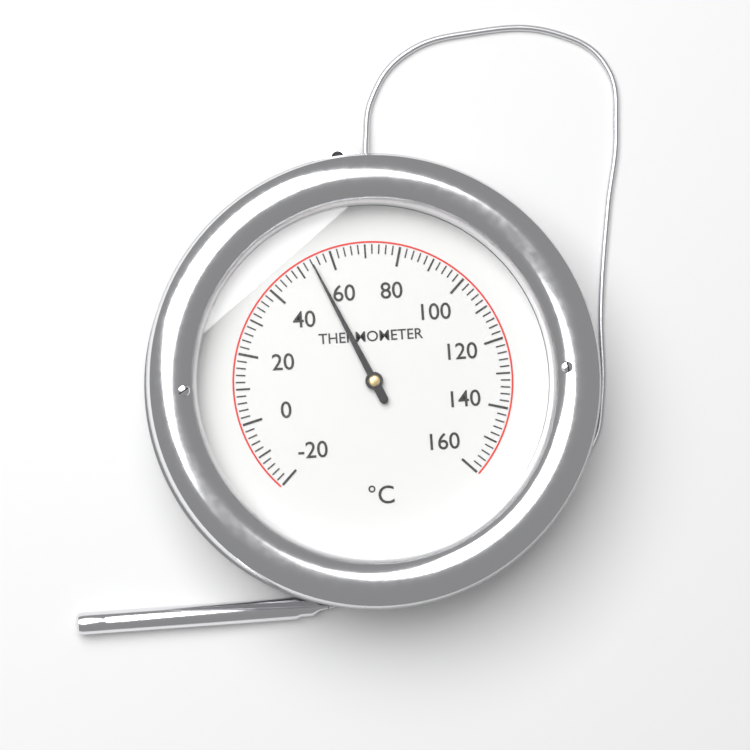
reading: 54 °C
